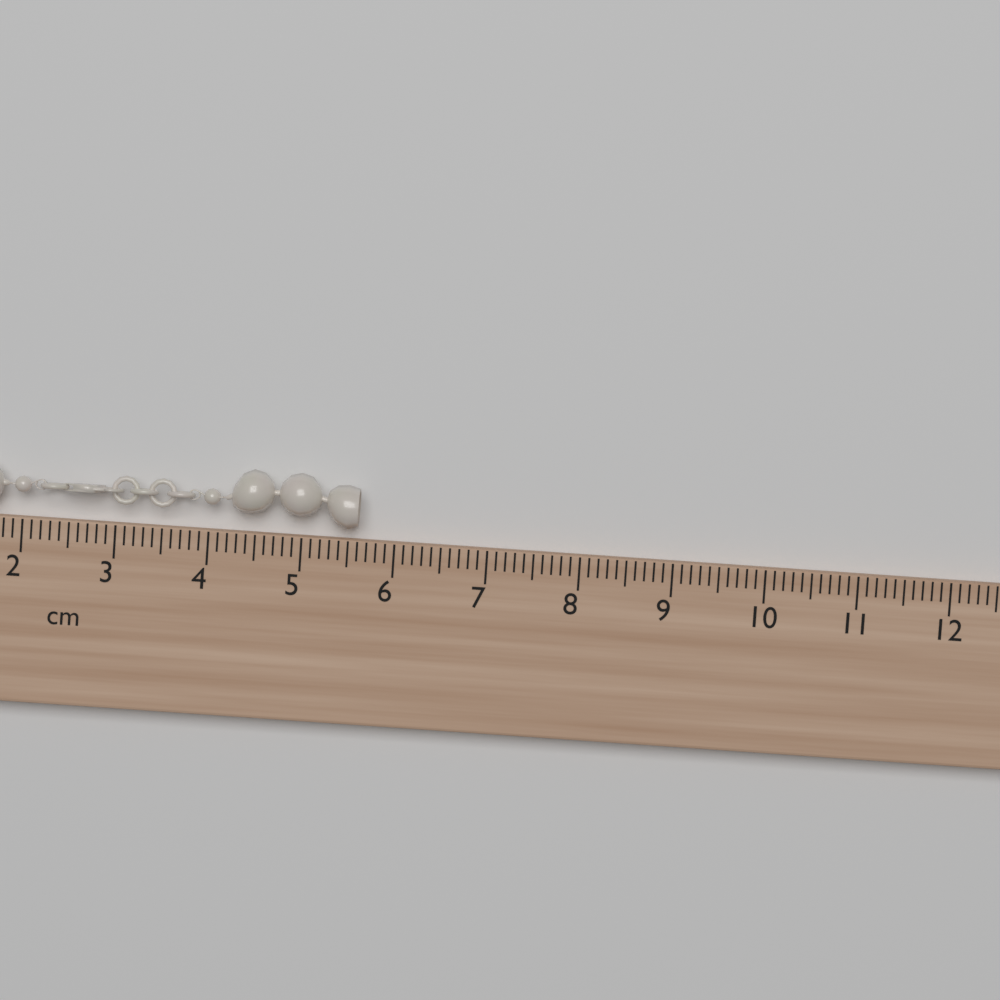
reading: 5.6 cm
